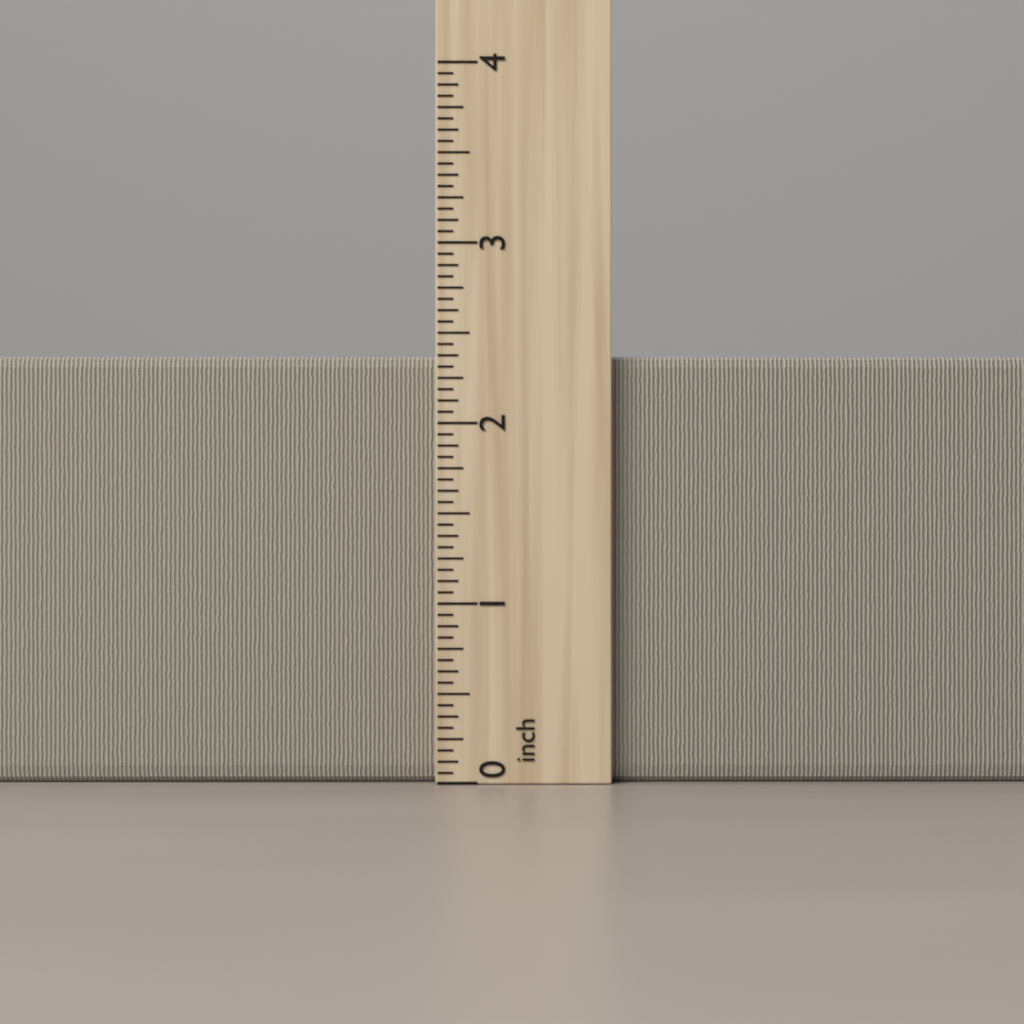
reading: 2.3750 inch
